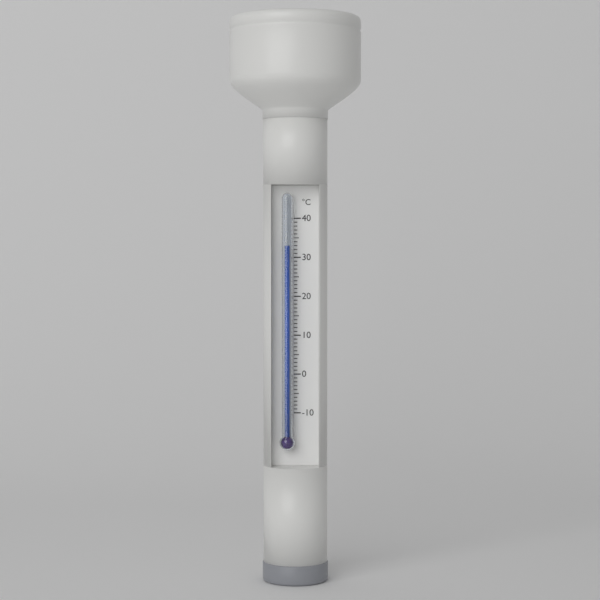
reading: 33 °C
